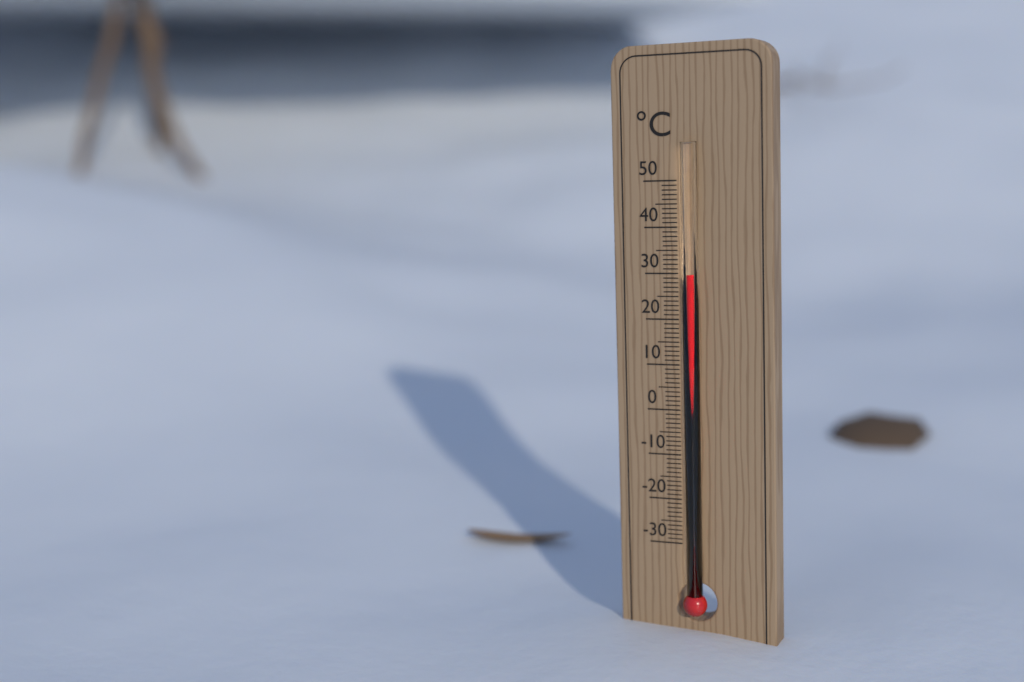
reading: 30 °C
